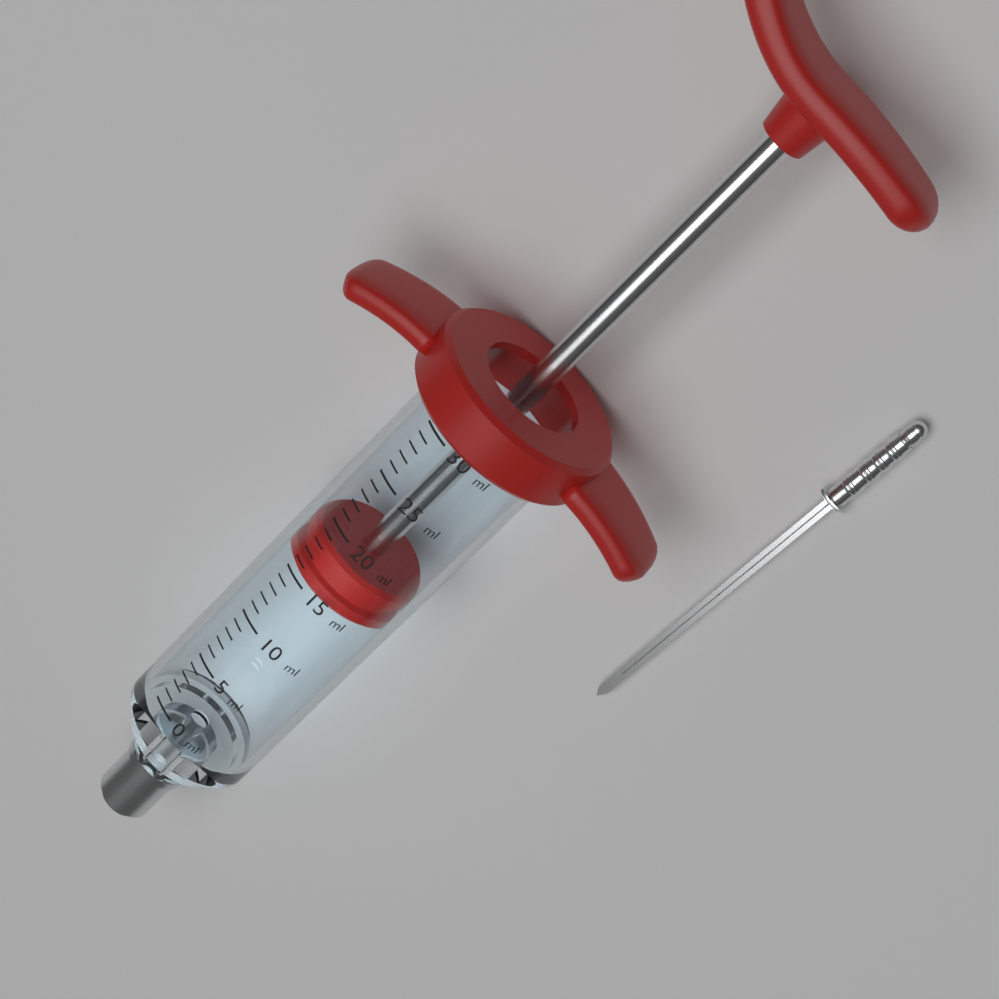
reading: 15 ml
